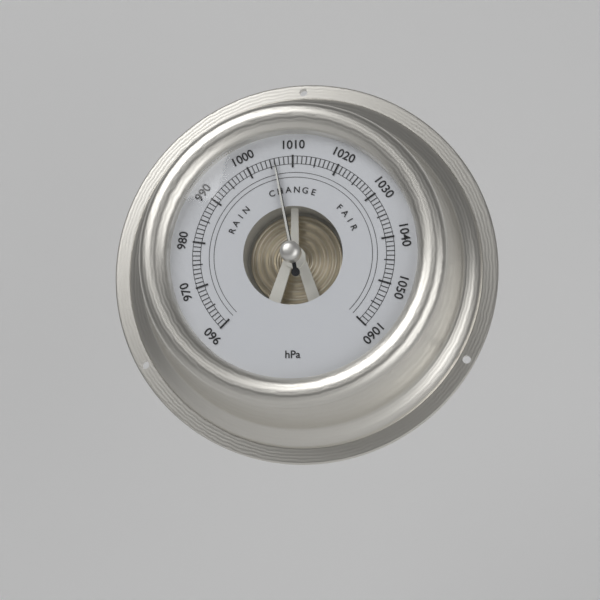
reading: 1006 hPa
